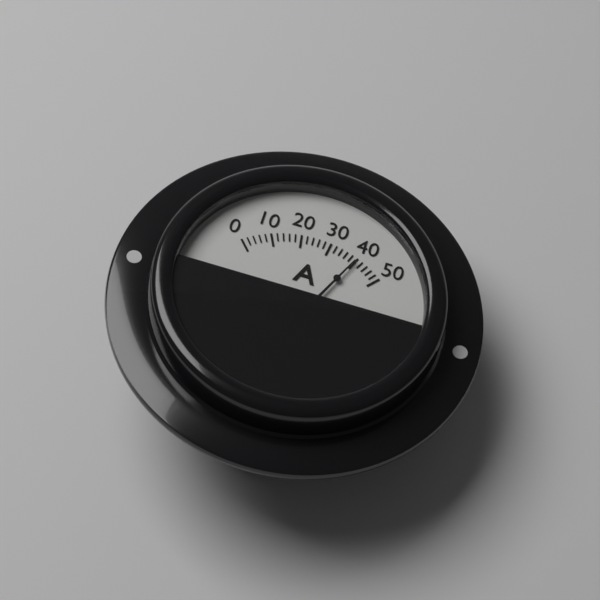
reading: 40 A
